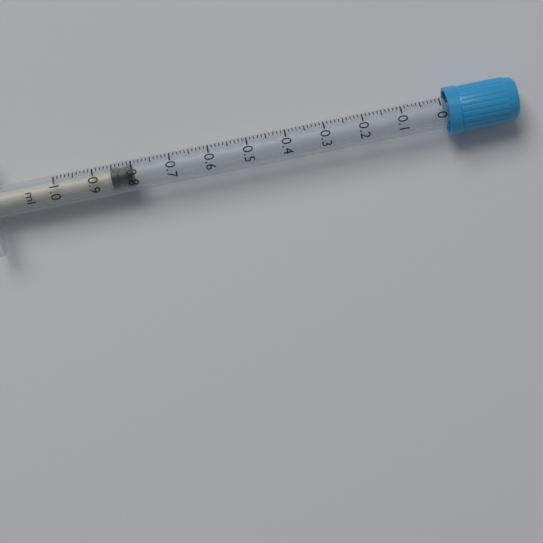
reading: 0.80 ml
